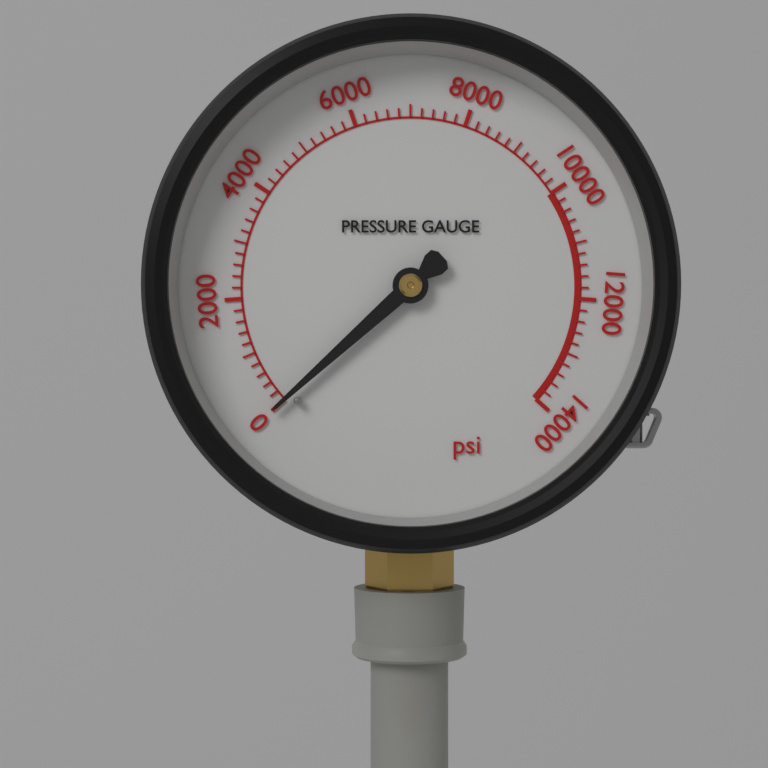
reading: 0 psi
